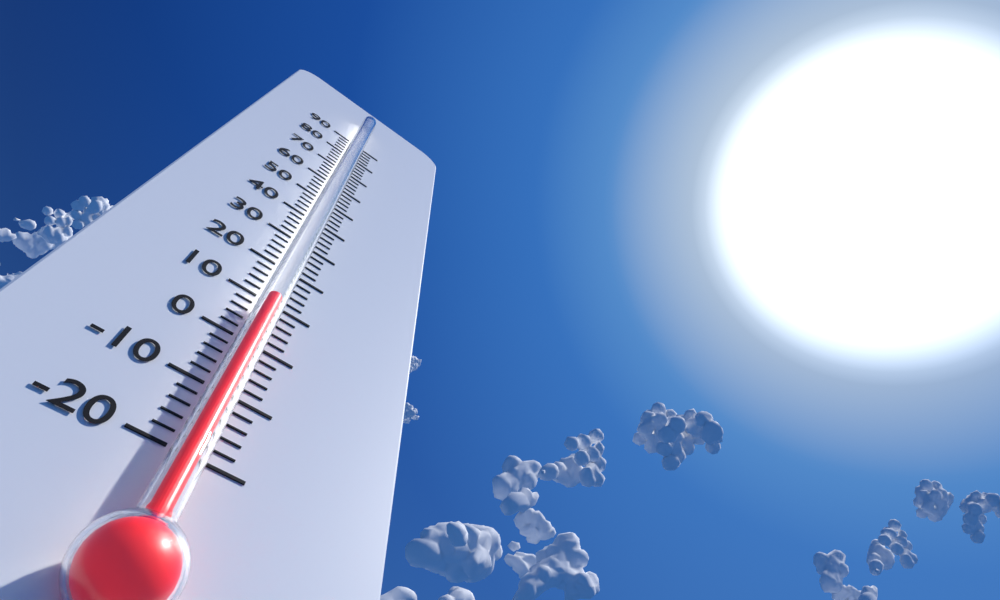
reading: 8 (no unit)
